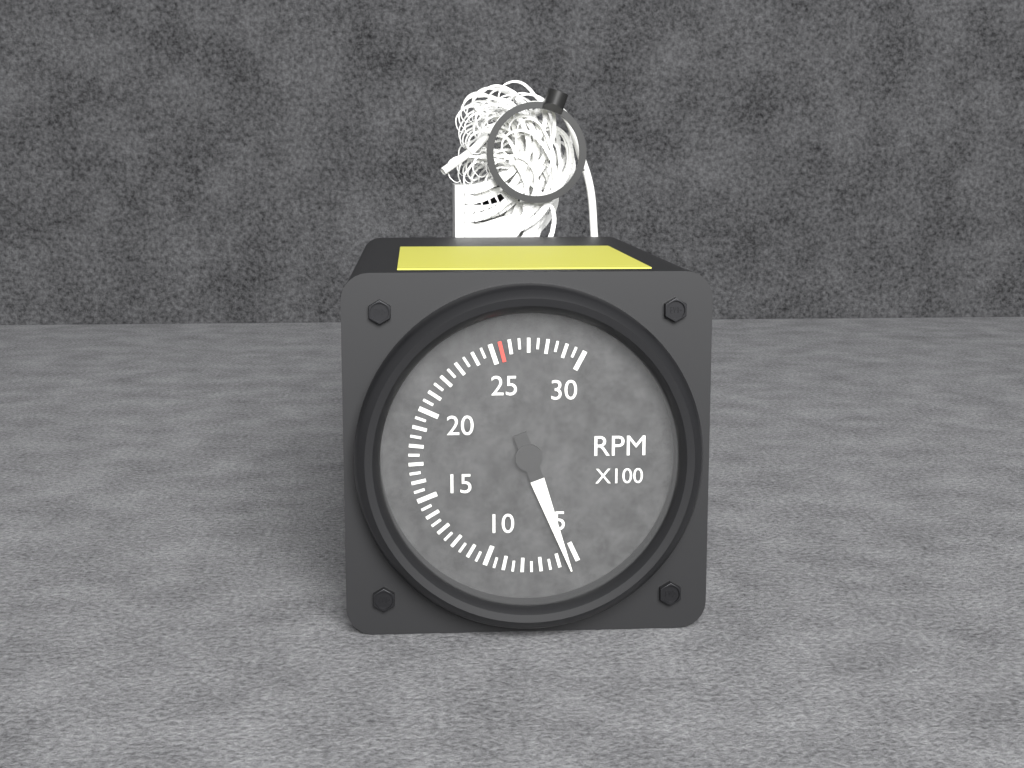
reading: 550 RPM
